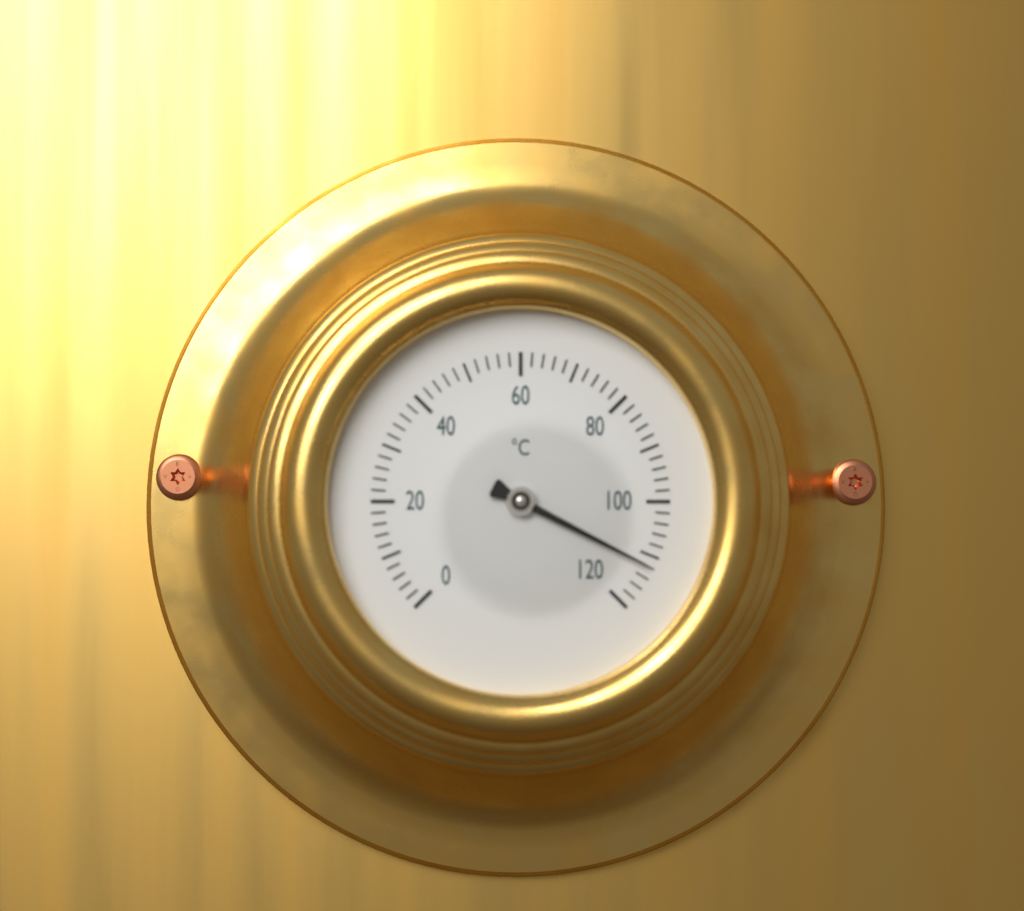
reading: 112 °C
